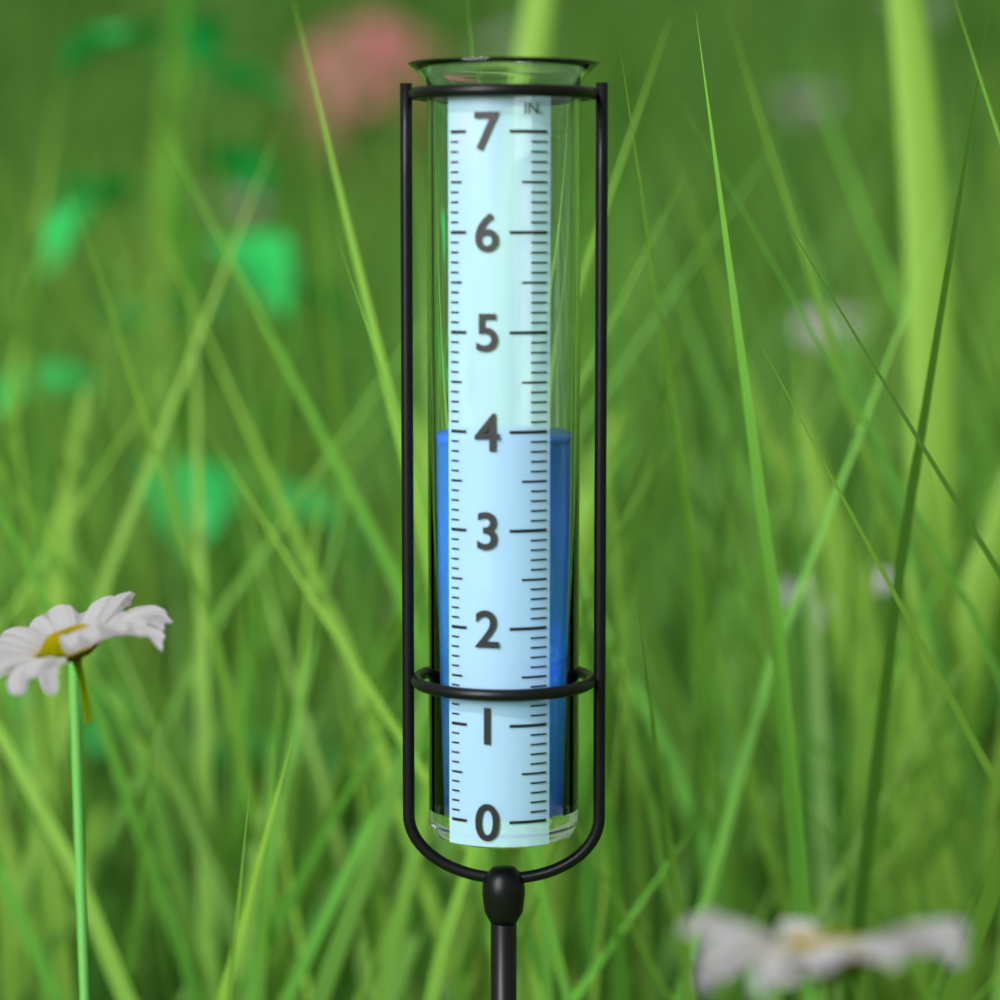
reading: 3.9 in
